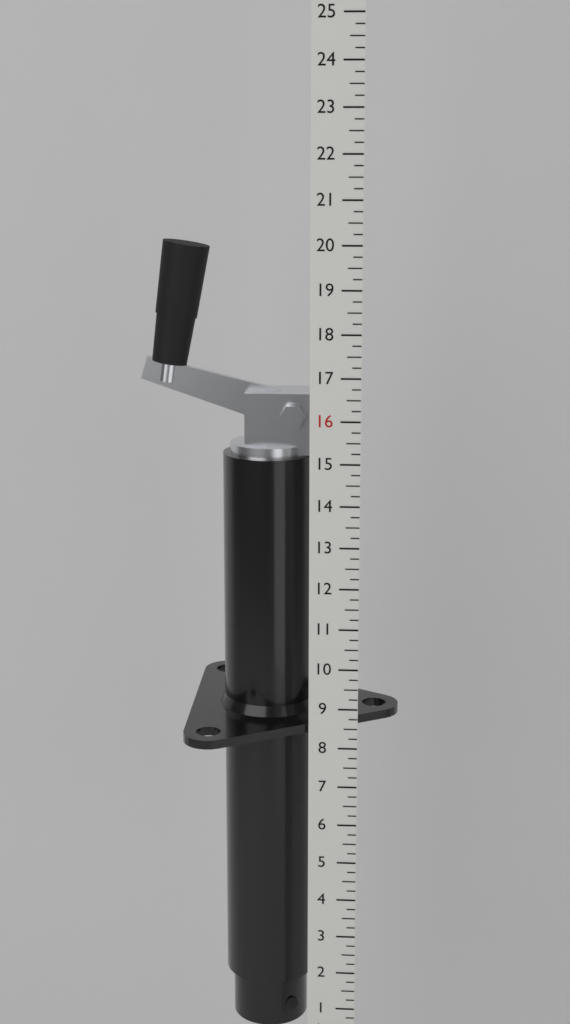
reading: 20.00 in
